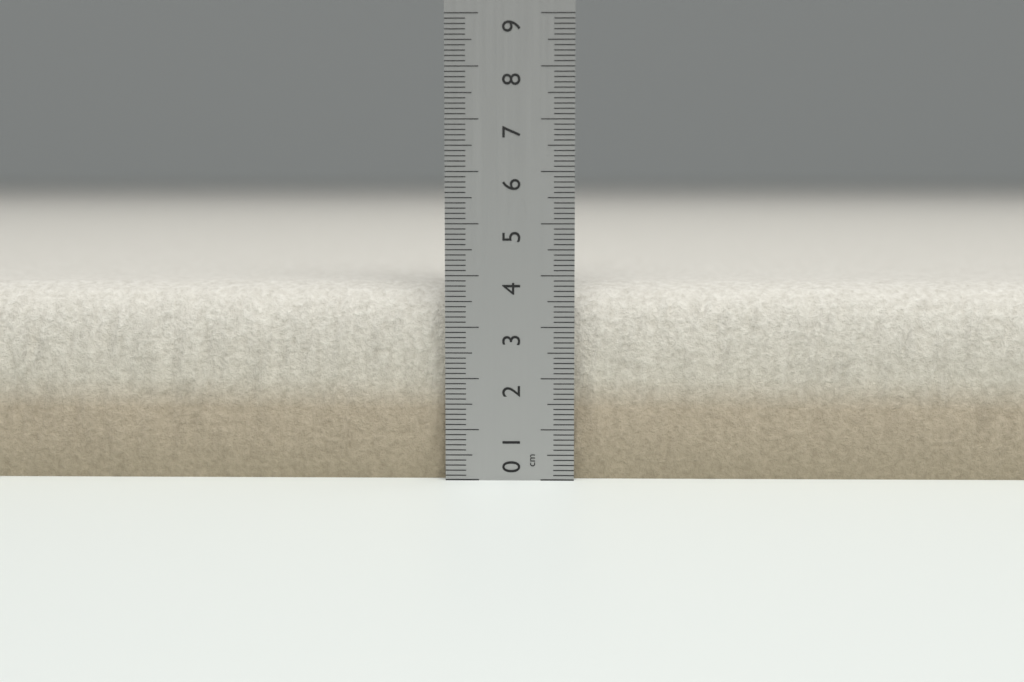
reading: 3.8 cm
